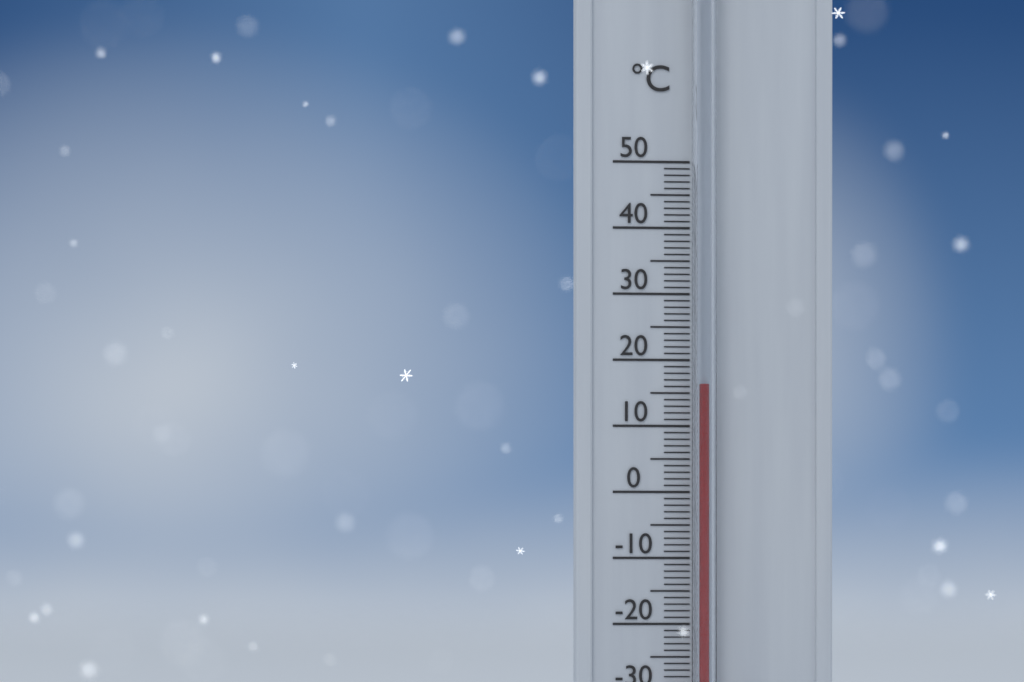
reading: 16 °C
